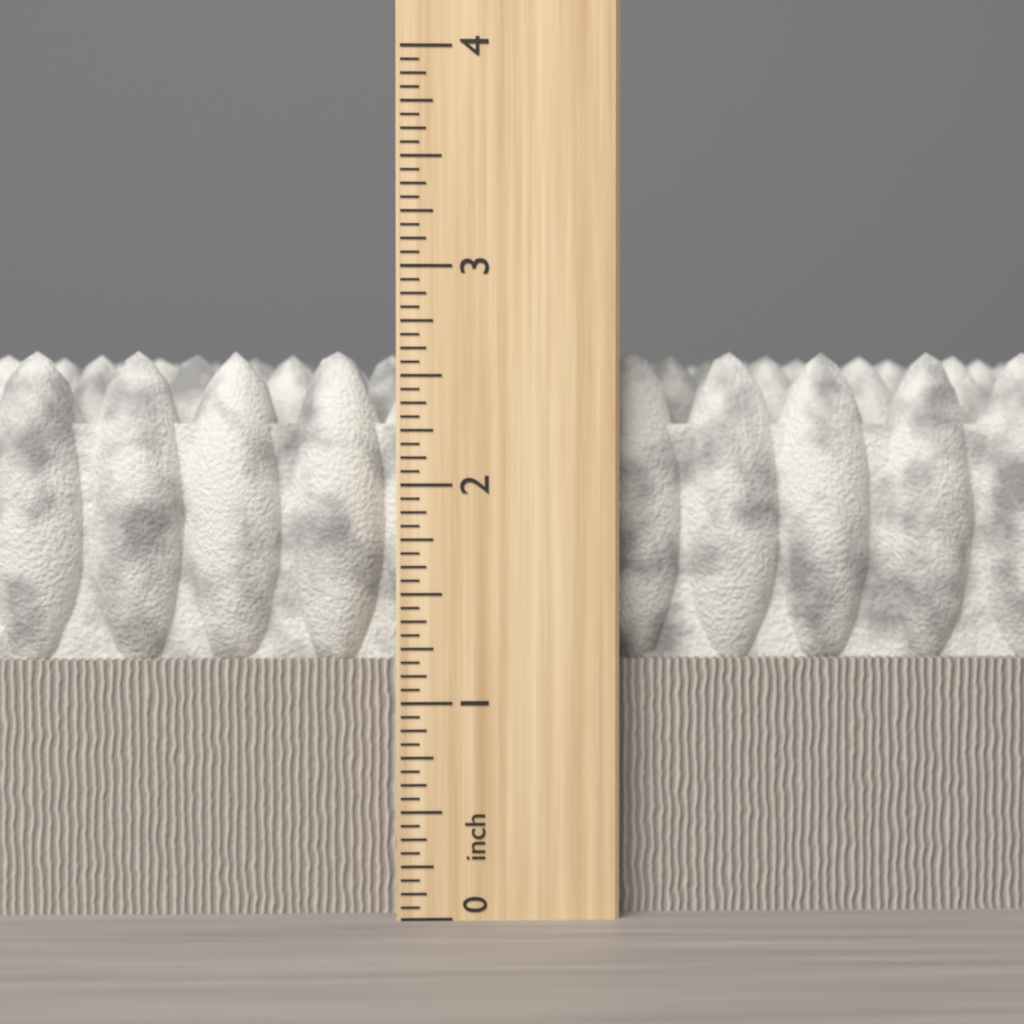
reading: 2.6250 inch
